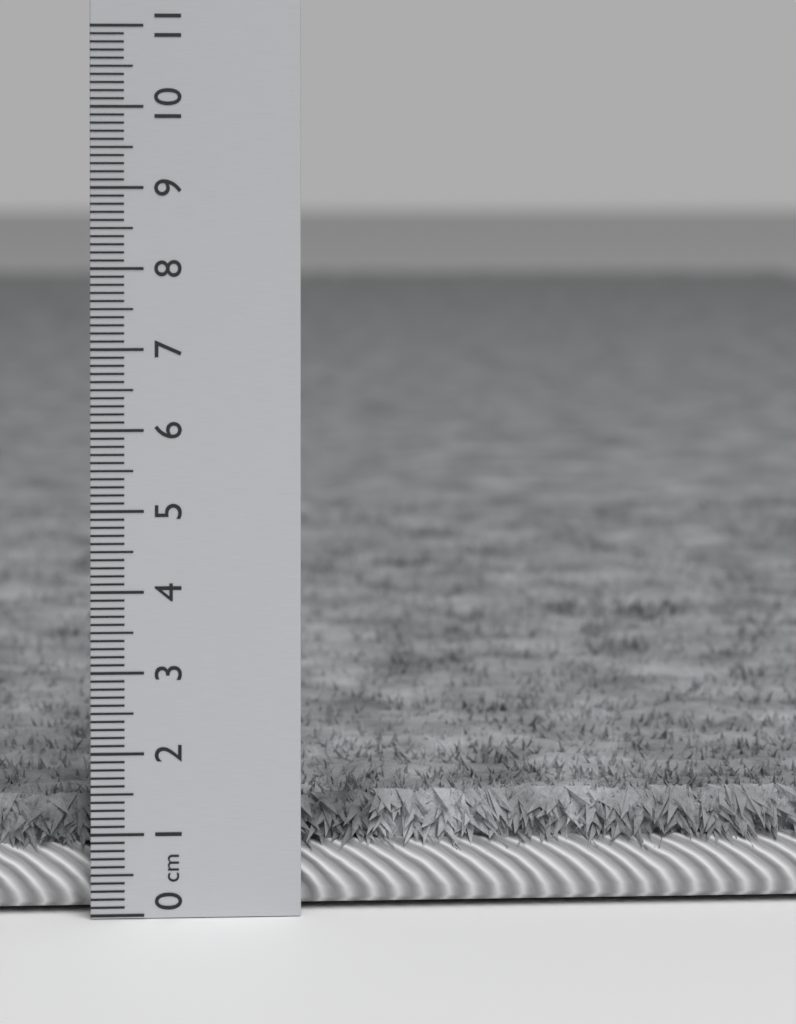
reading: 1.4 cm
